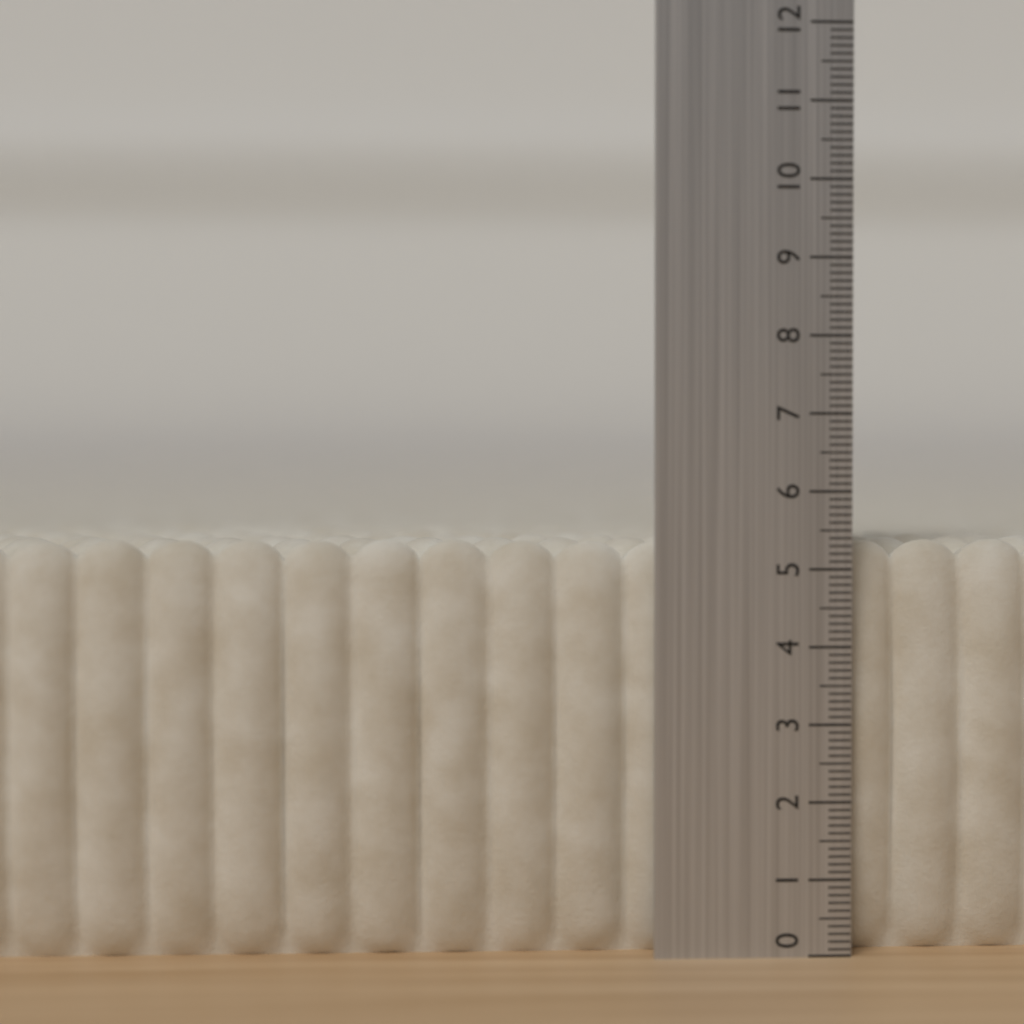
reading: 5.4 (no unit)
